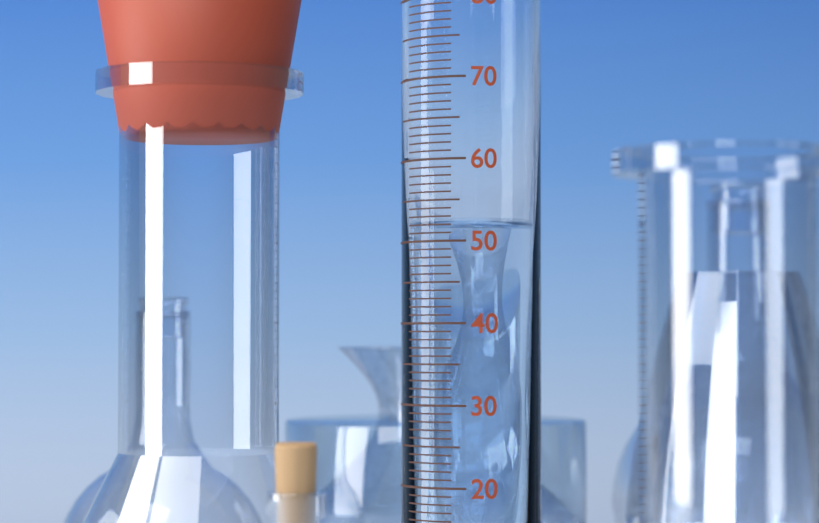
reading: 52 ml
